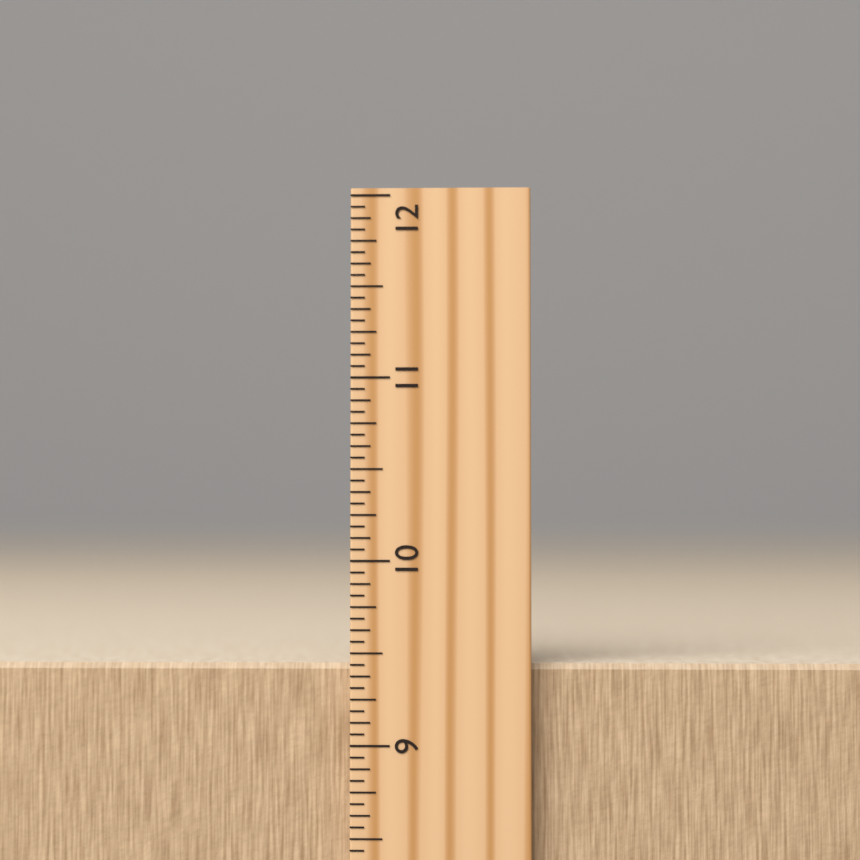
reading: 9.4375 inch
